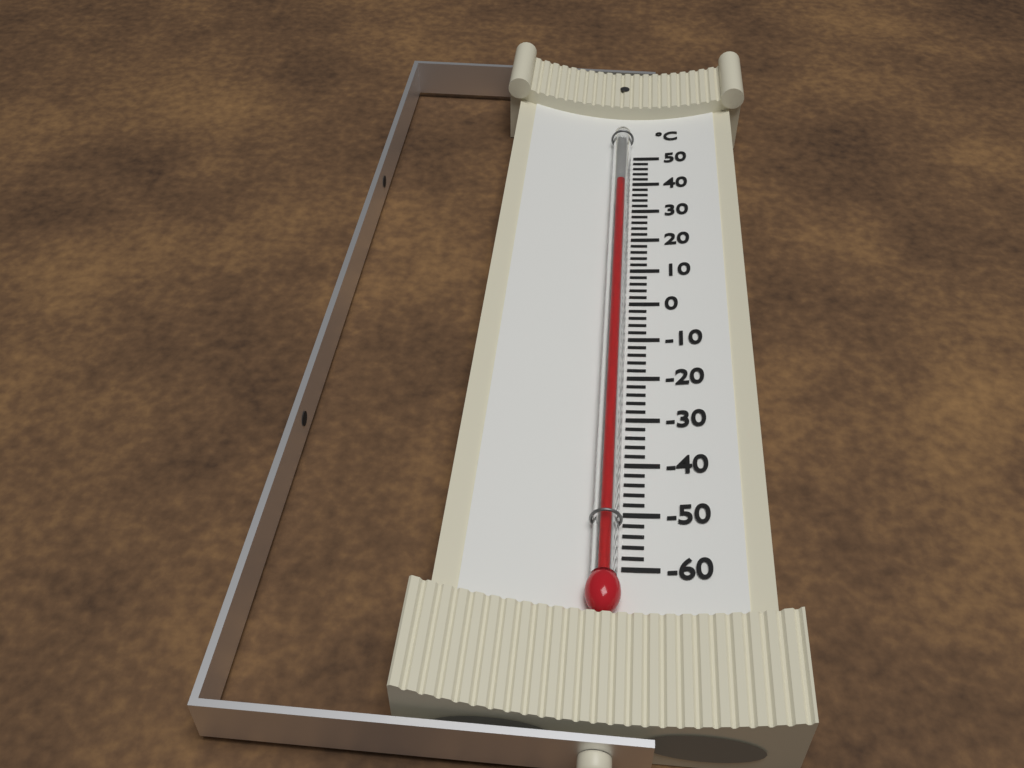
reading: 38 °C
